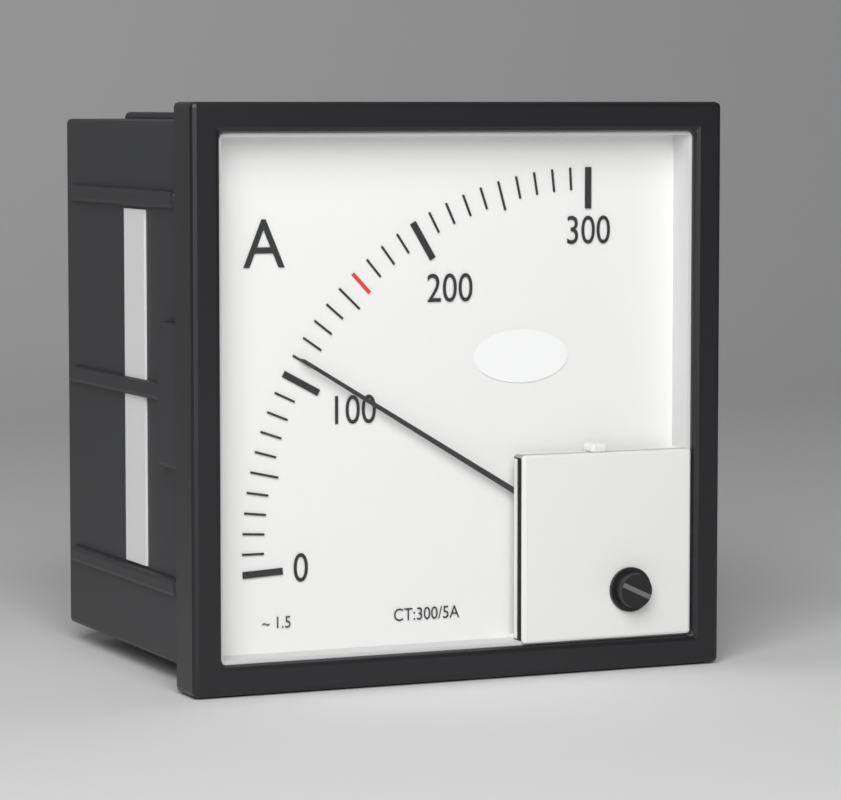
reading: 110 A
